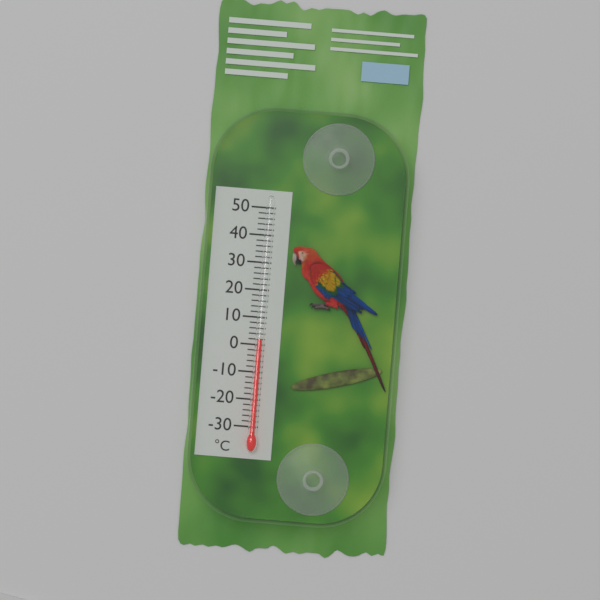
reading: 2 °C
